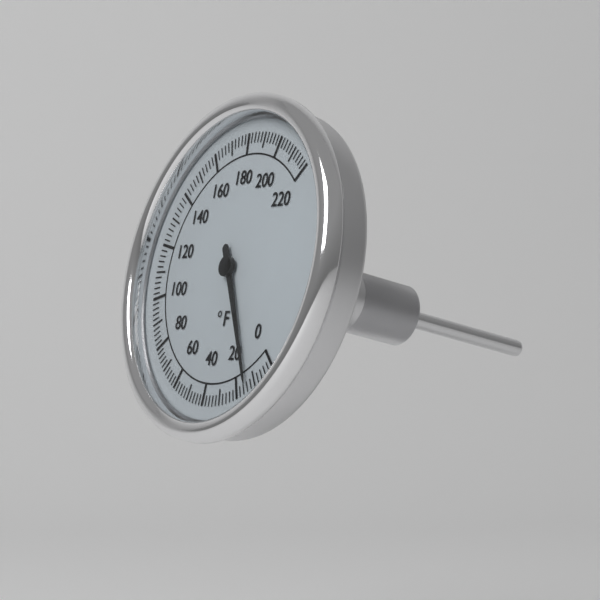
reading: 14 °F
